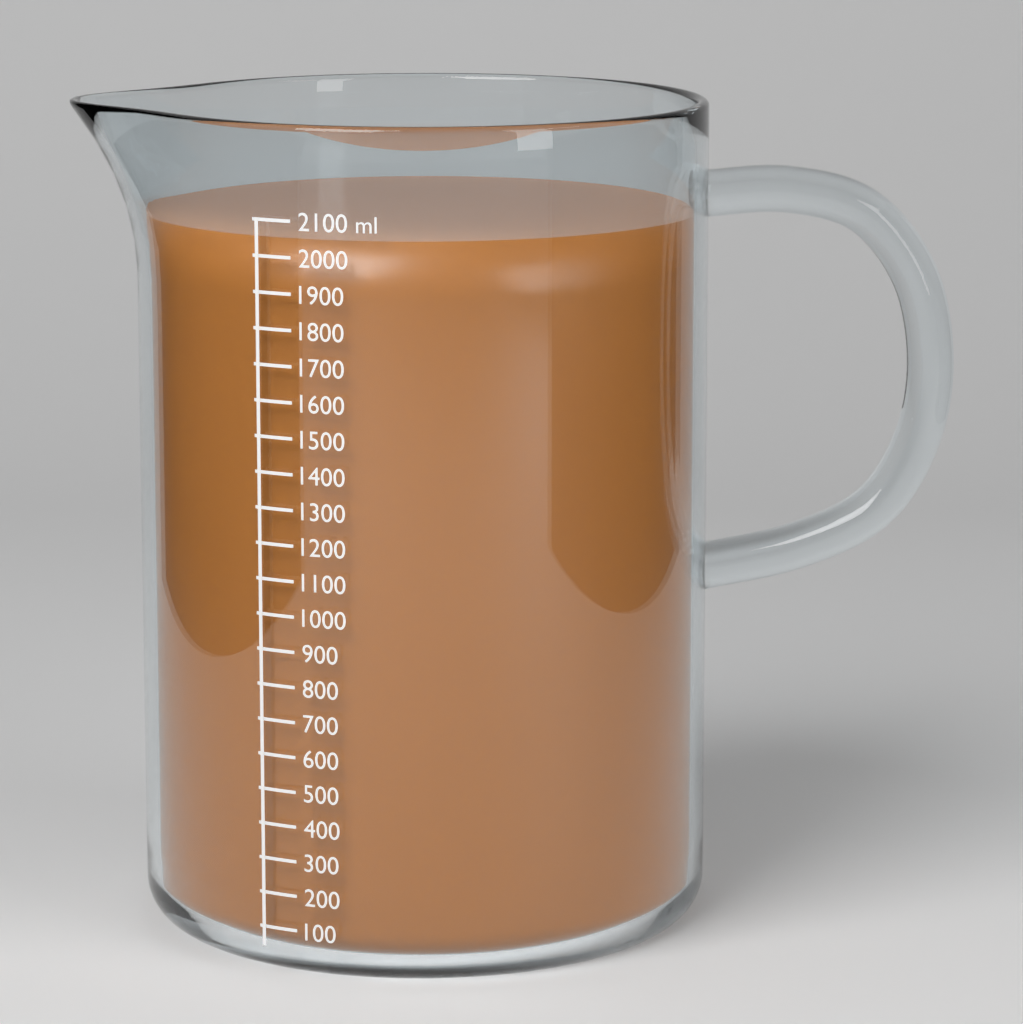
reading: 2050 ml
